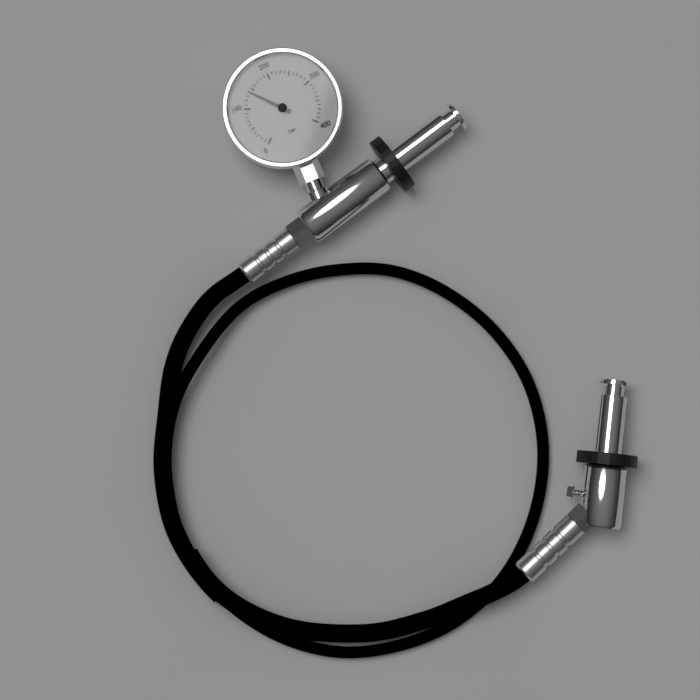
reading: 140 bar
